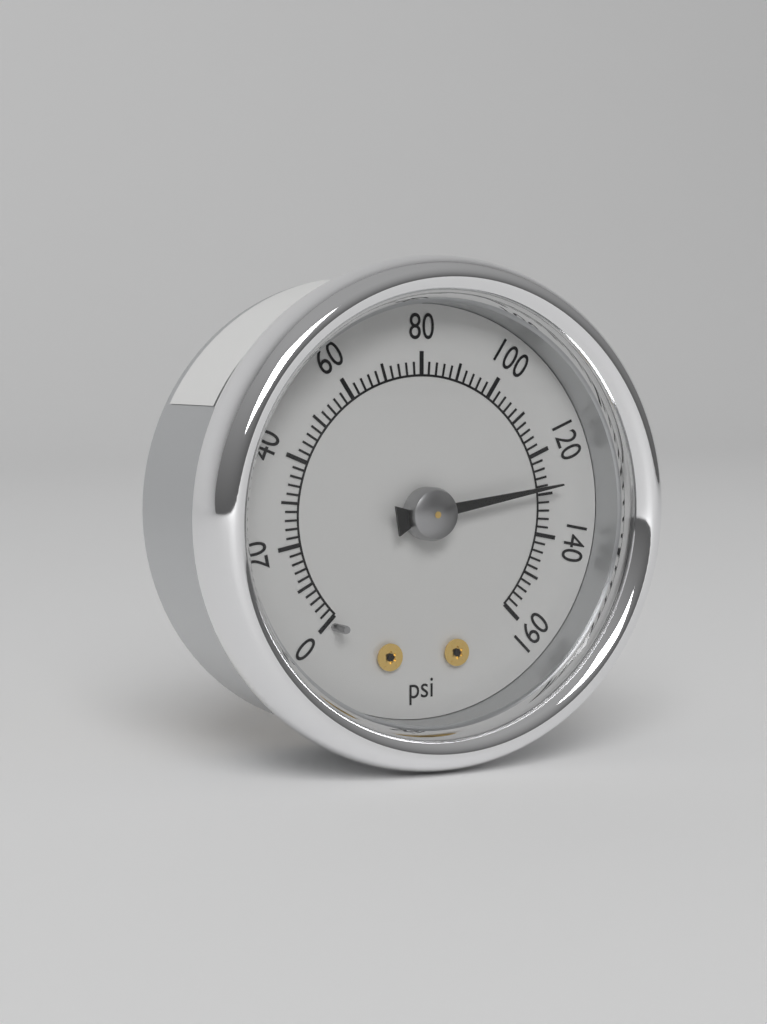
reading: 128 psi
